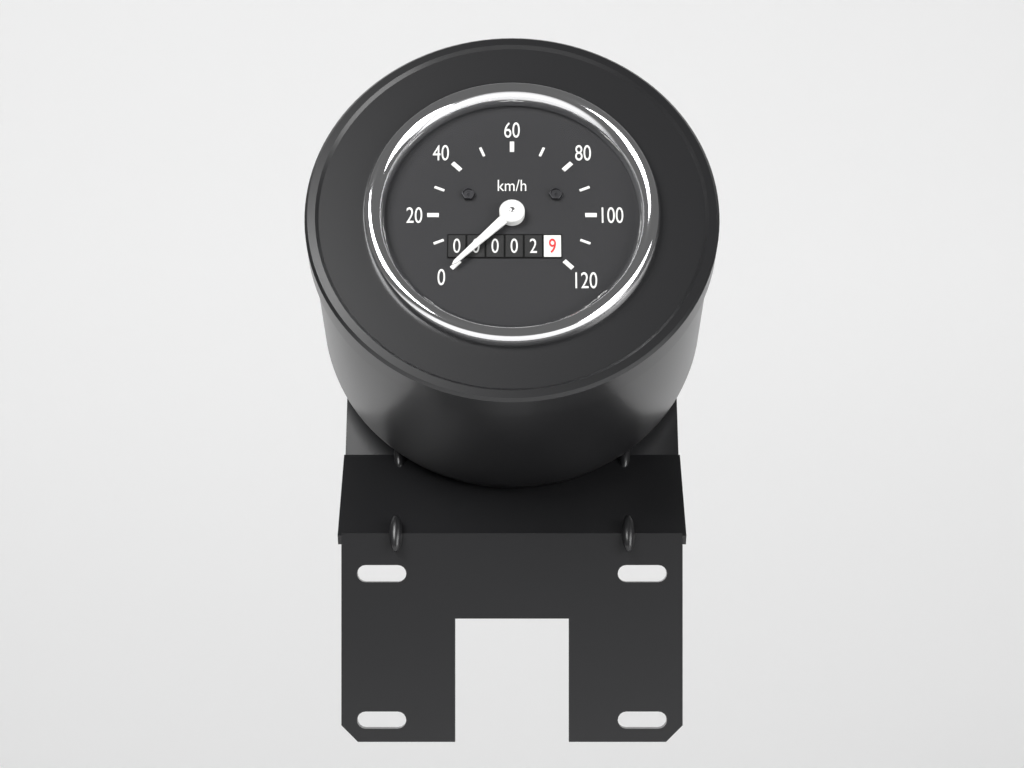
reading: 0 km/h
